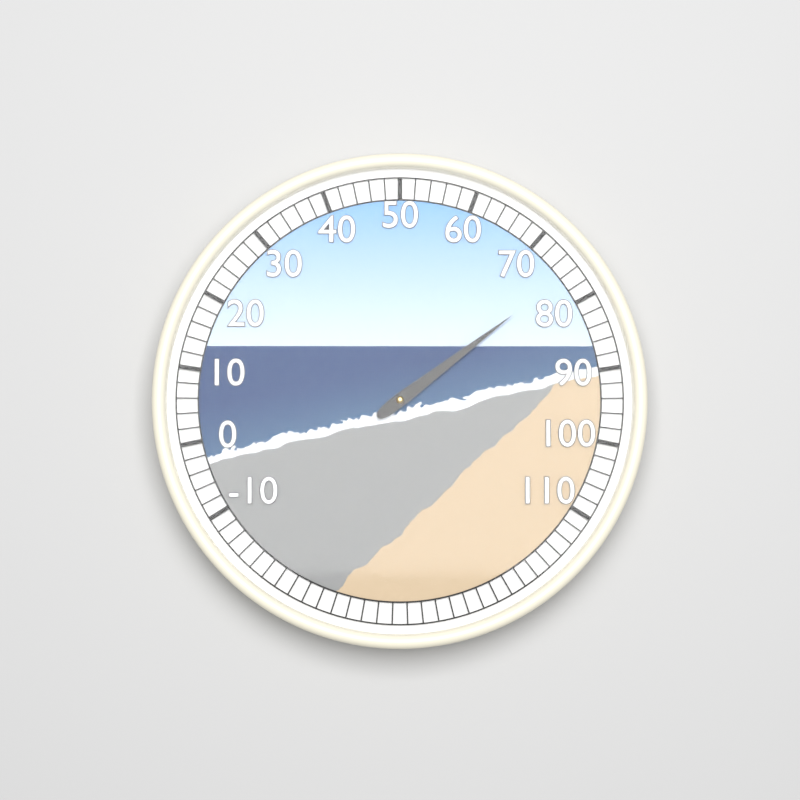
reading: 76 (no unit)
